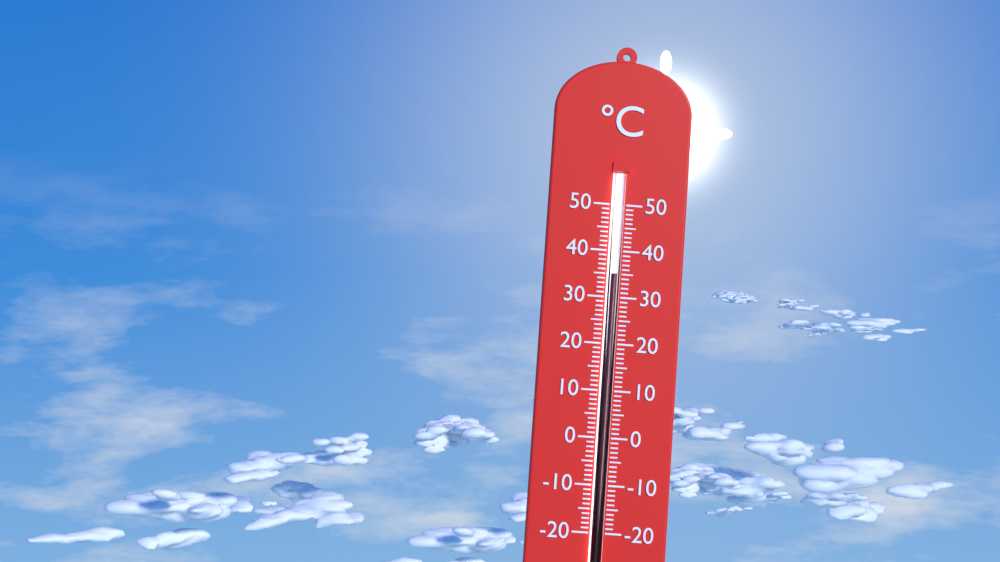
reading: 35 °C
